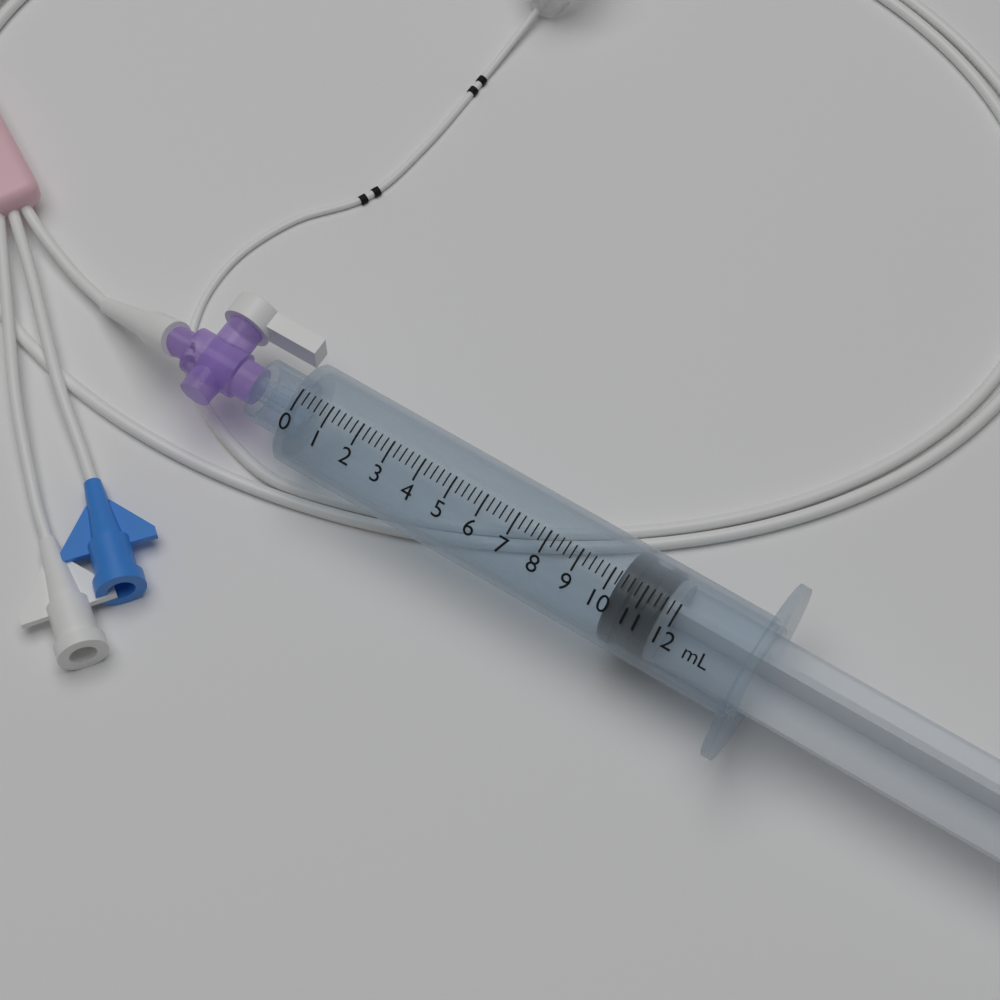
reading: 10.2 mL
